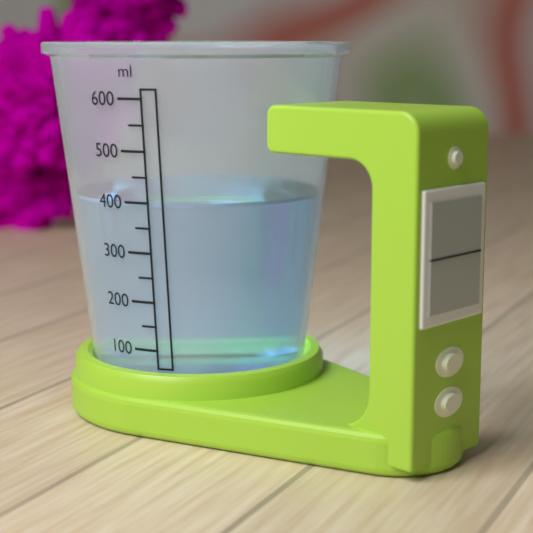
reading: 400 ml
